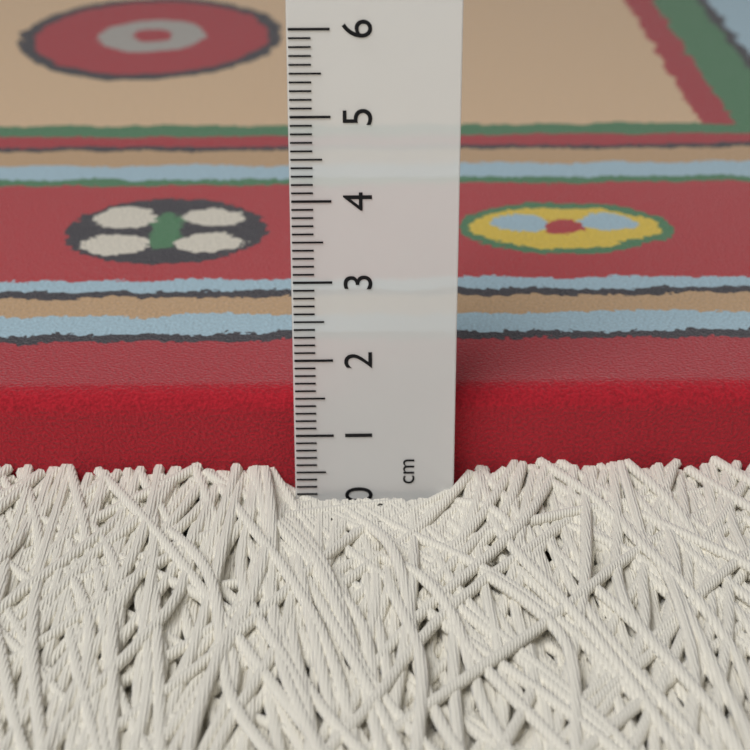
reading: 1.4 cm
